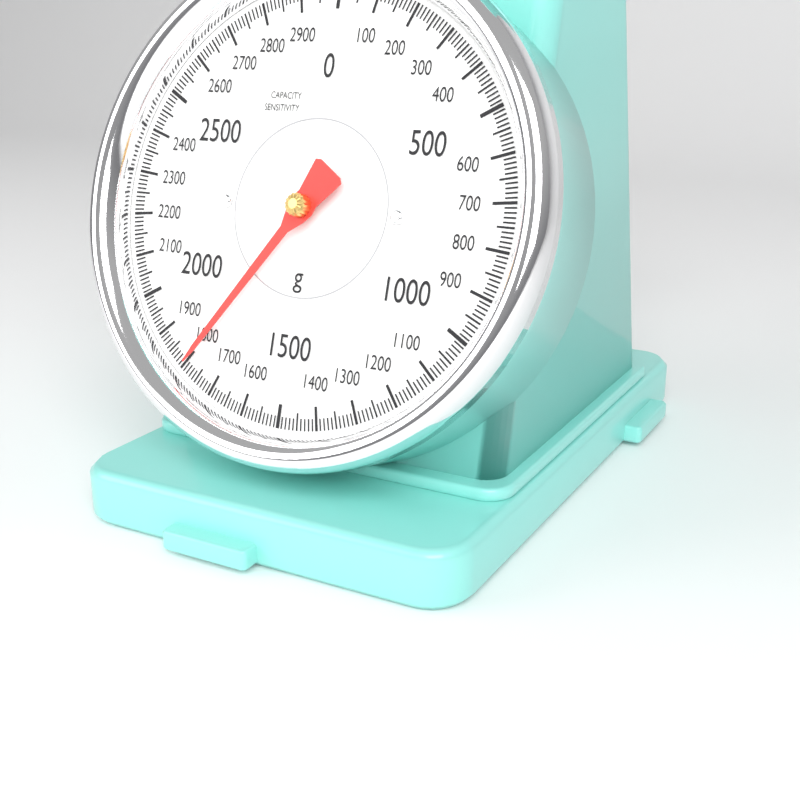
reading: 1790 g
